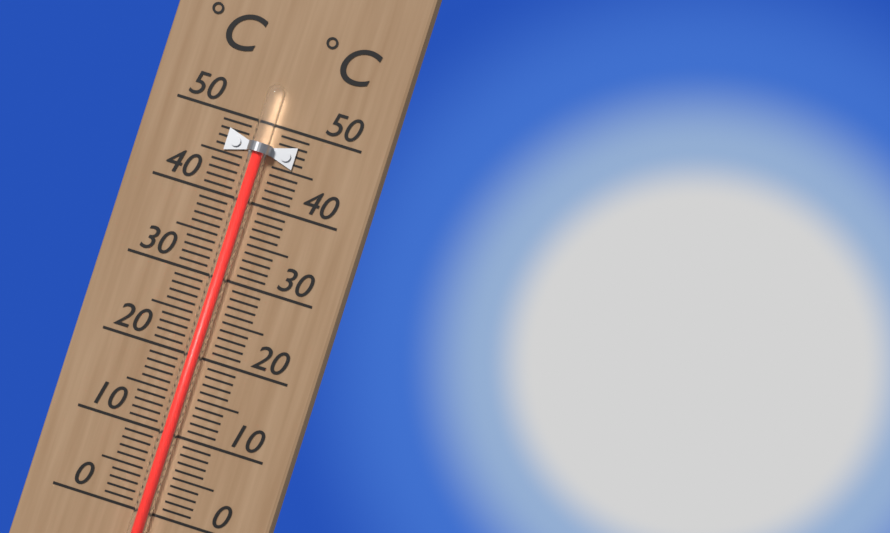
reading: 47 °C
